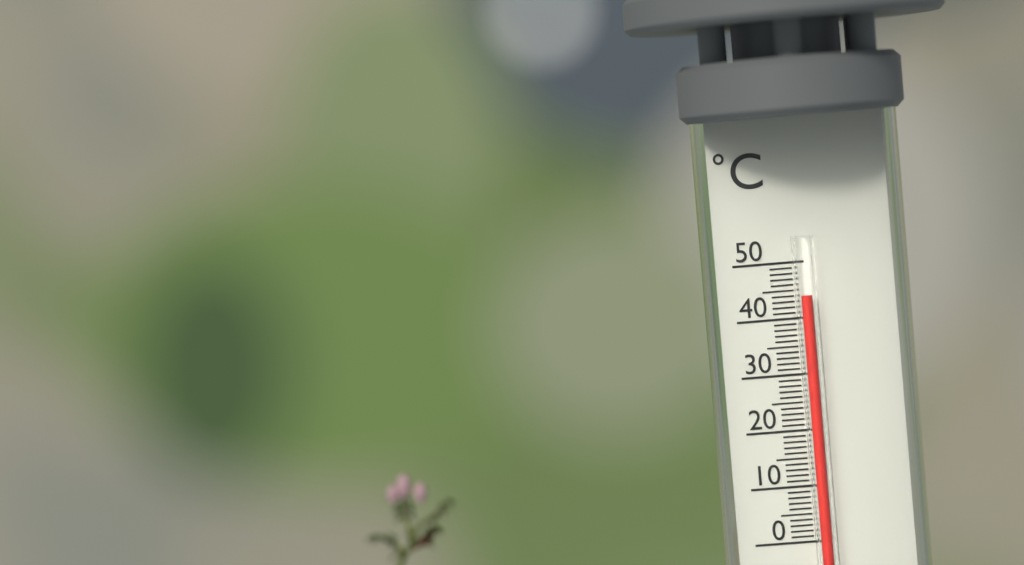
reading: 44 °C
